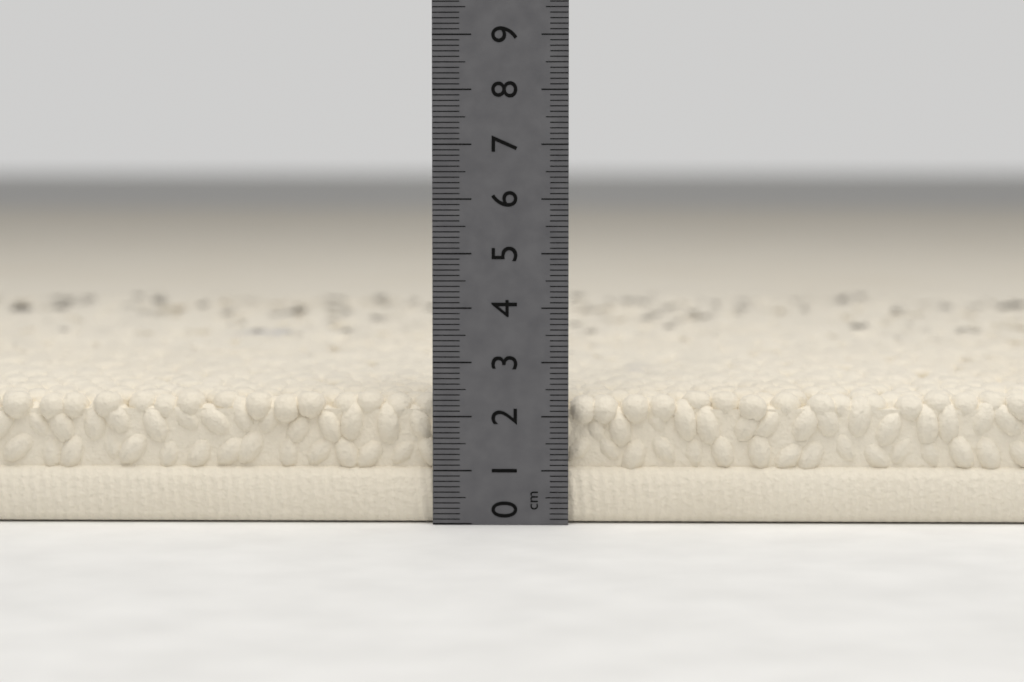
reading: 2.4 cm
